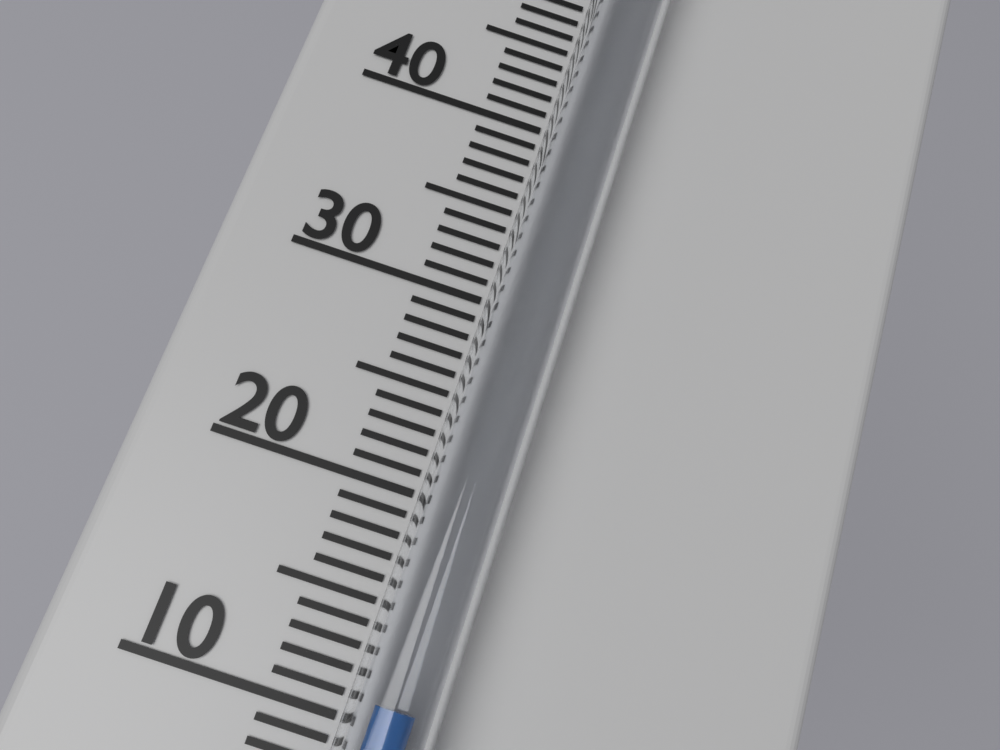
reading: 11 °C
